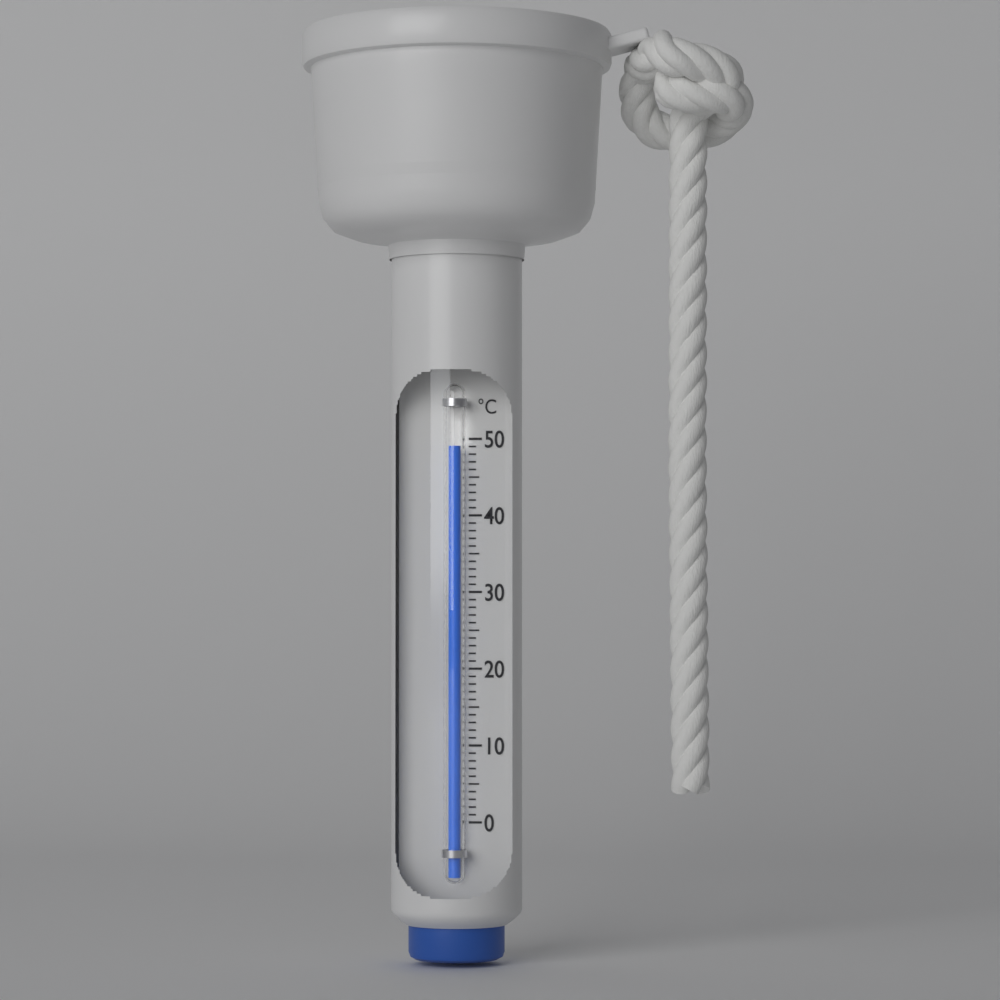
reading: 49 °C
